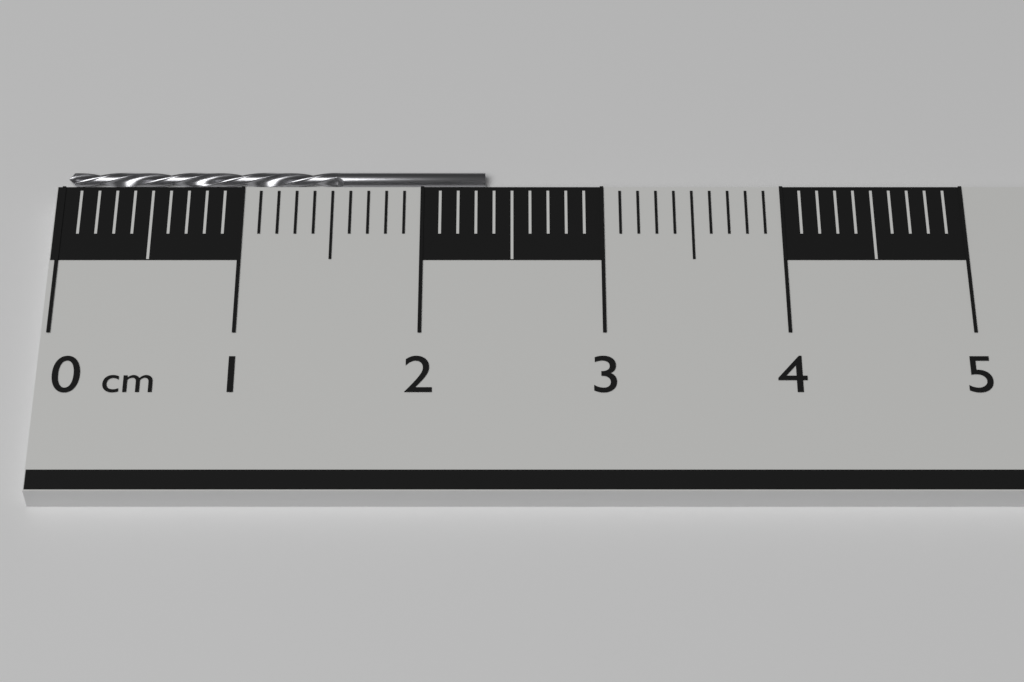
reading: 2.35 cm
